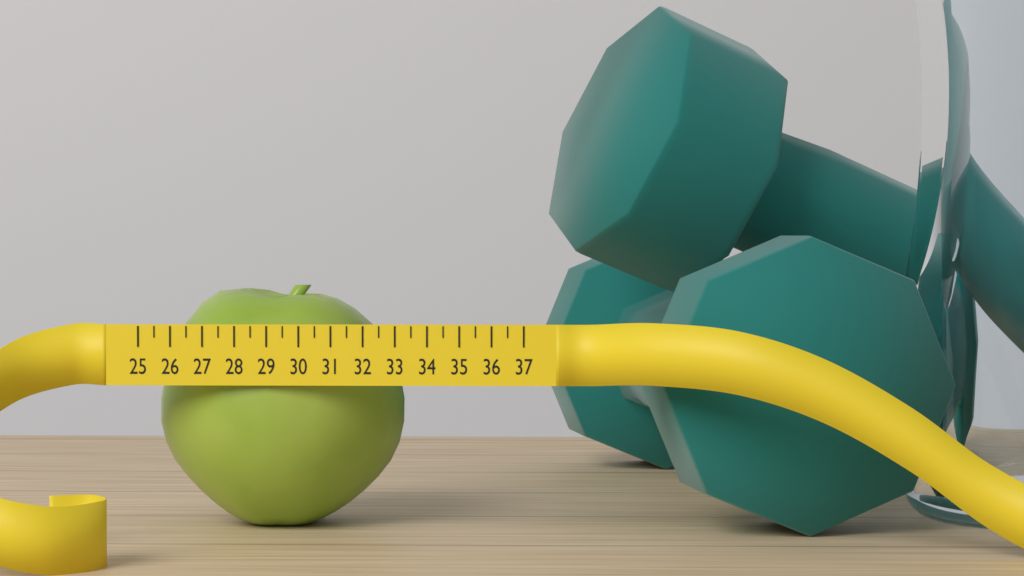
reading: 33.0 (no unit)
